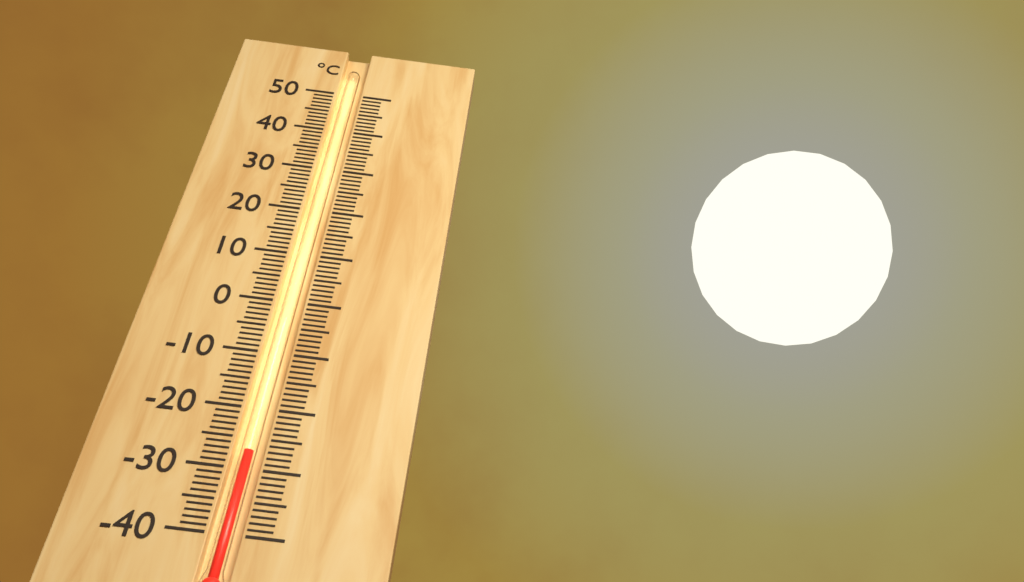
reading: -27 °C
